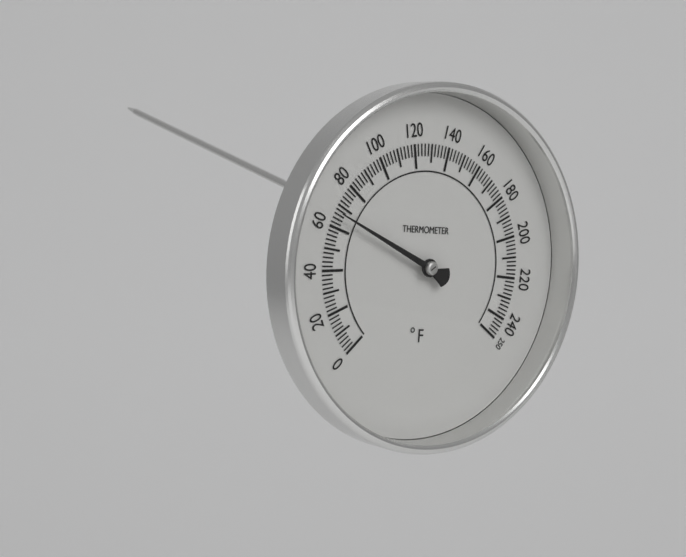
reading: 66 °F
